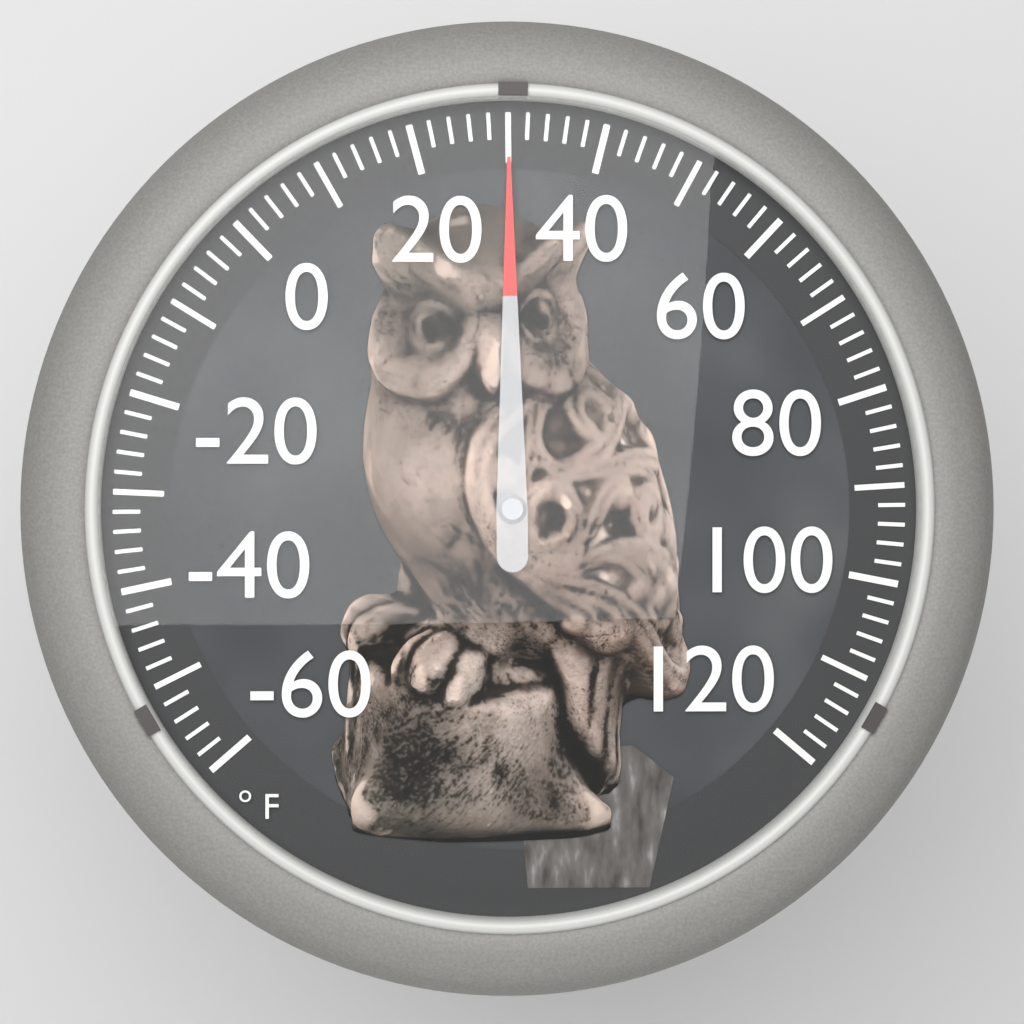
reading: 30 °F
